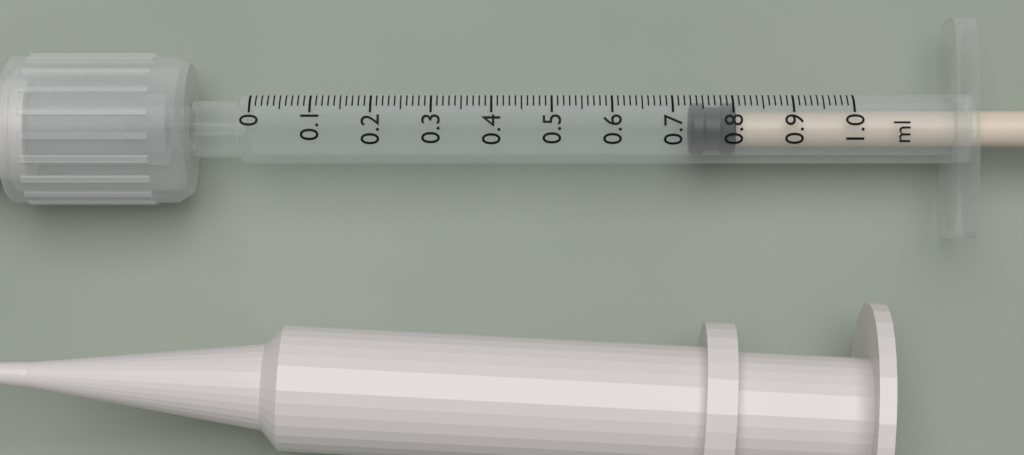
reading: 0.73 ml
